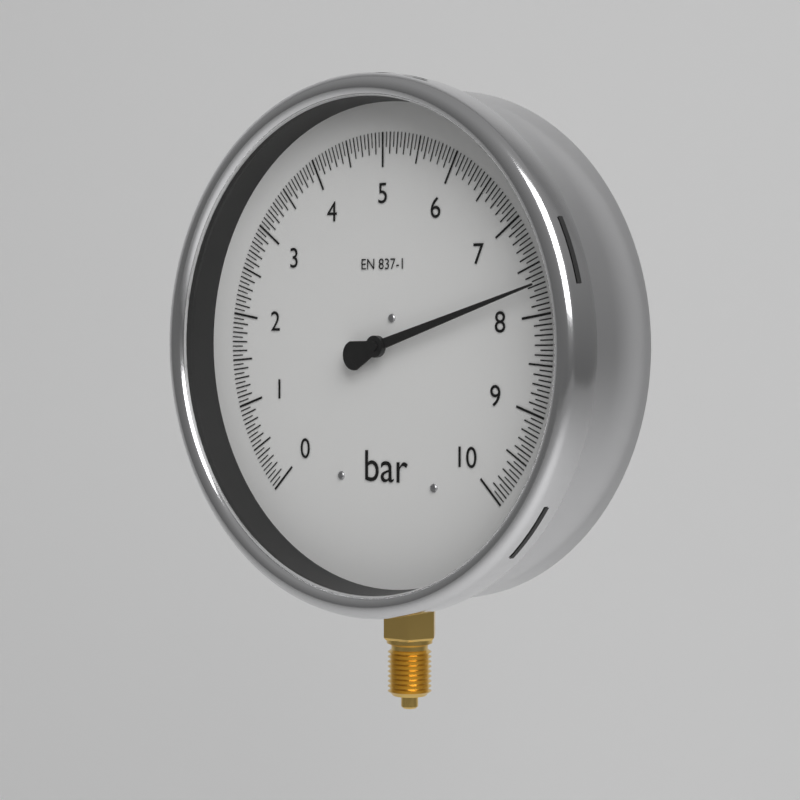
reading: 7.70 bar
